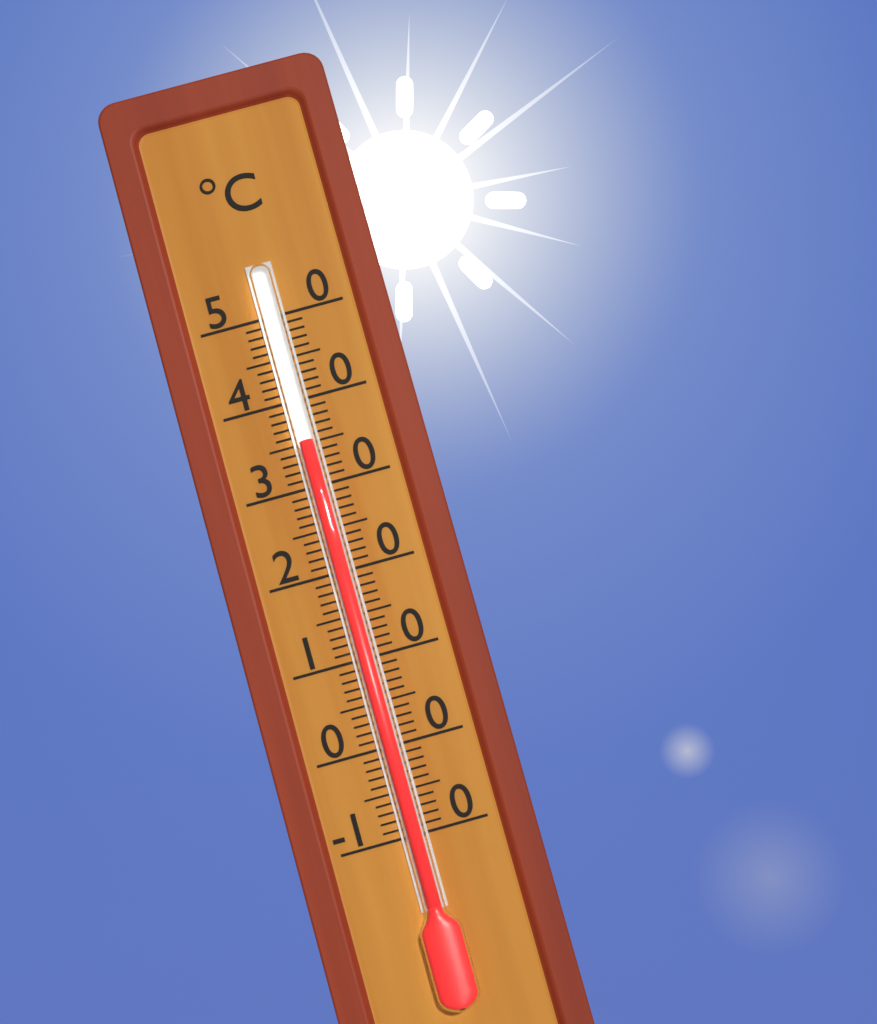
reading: 35 °C
